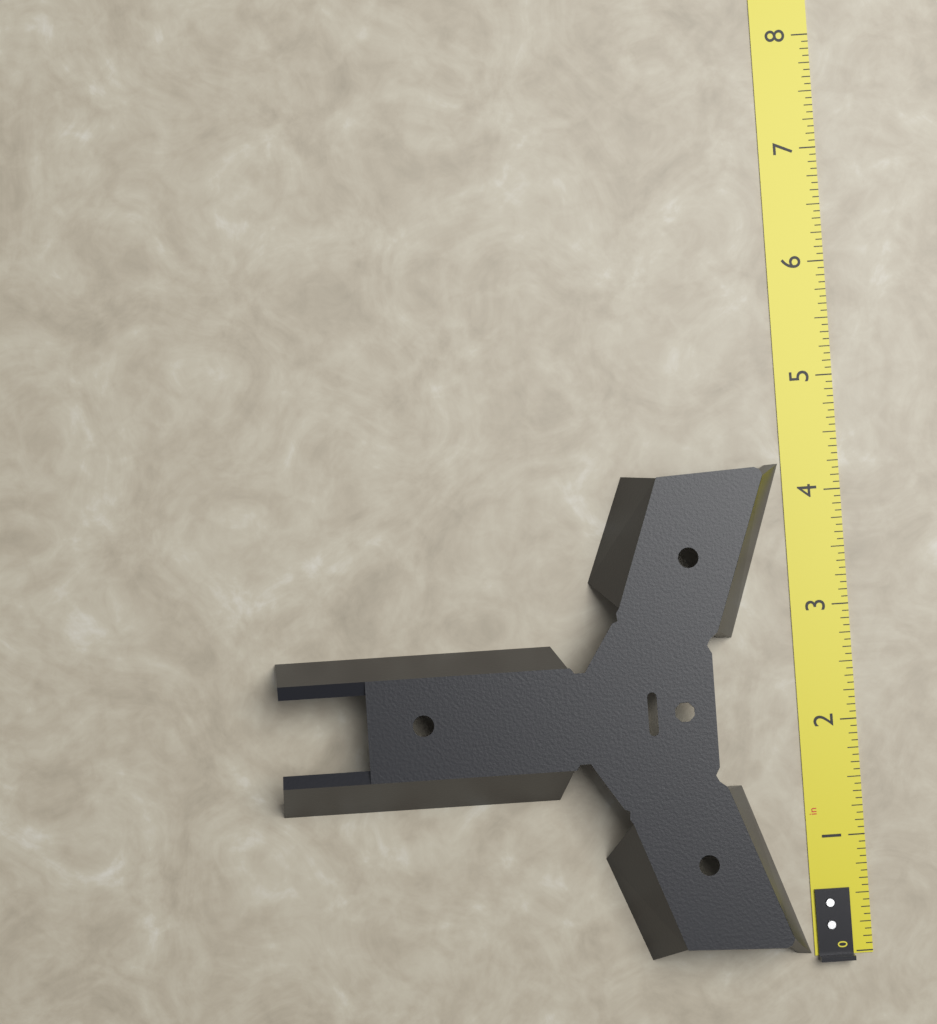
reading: 4.2500 in
